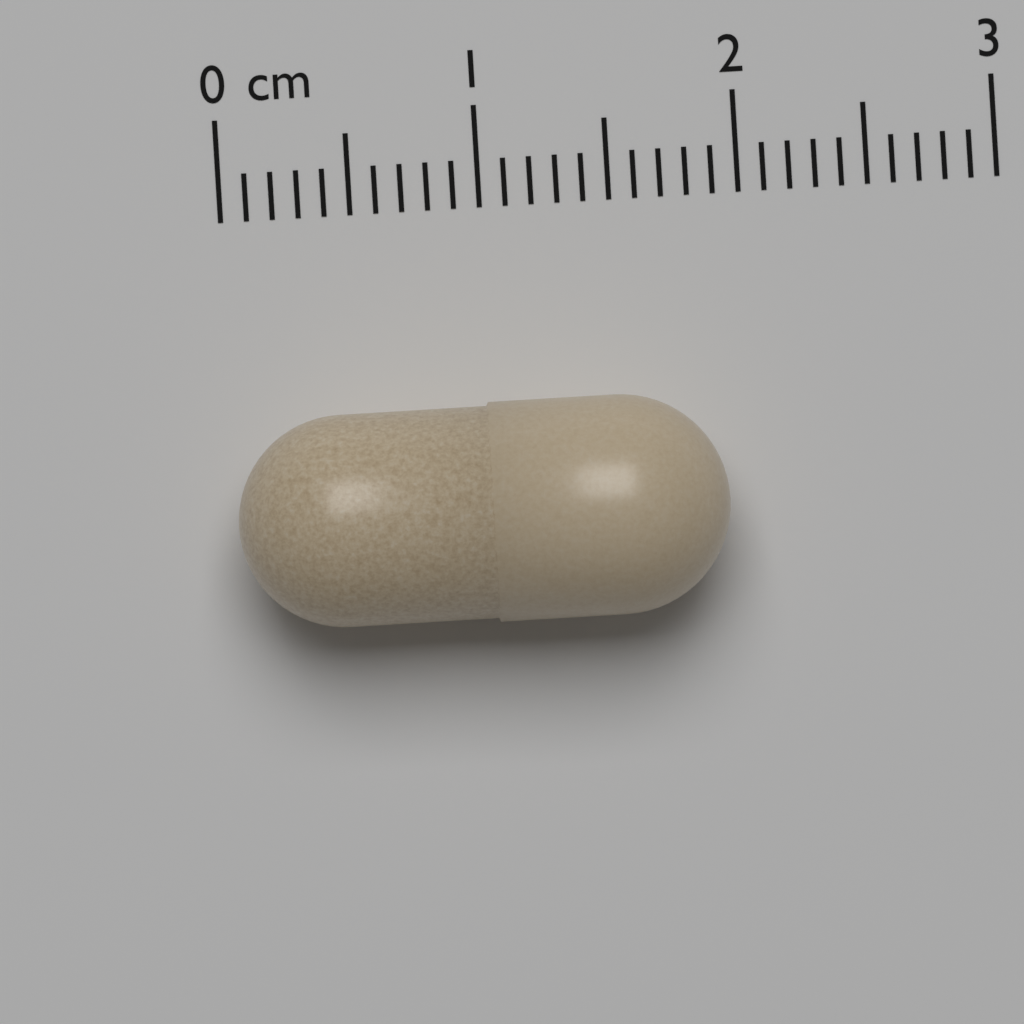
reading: 1.9 cm
